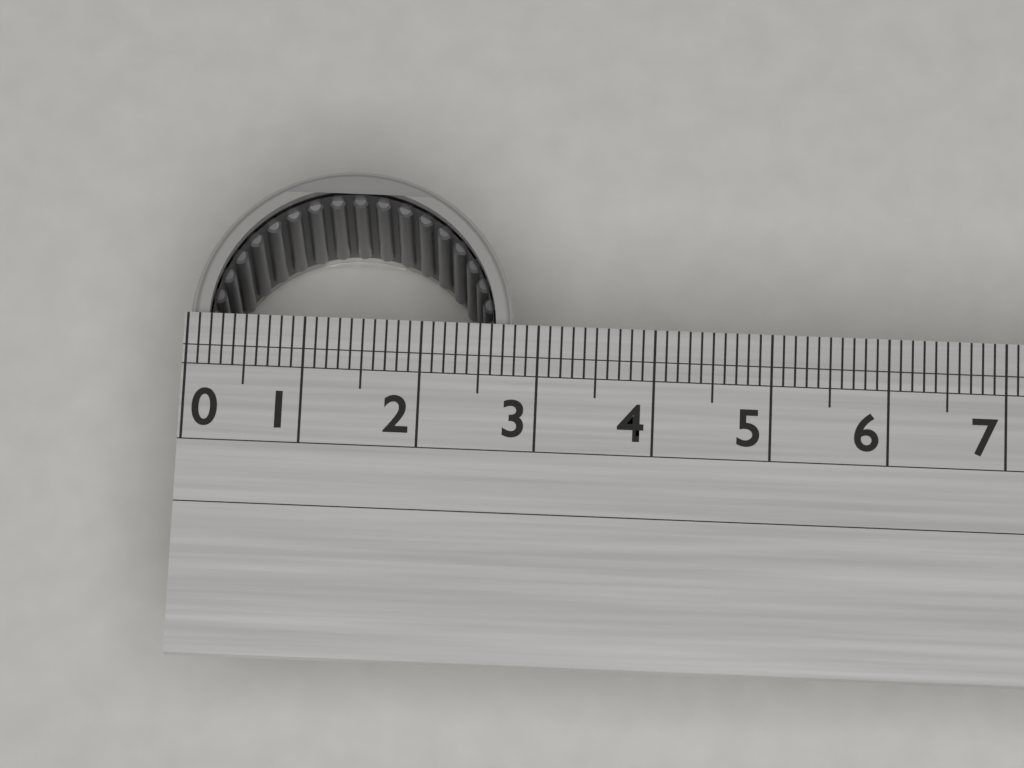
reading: 2.8 (no unit)
